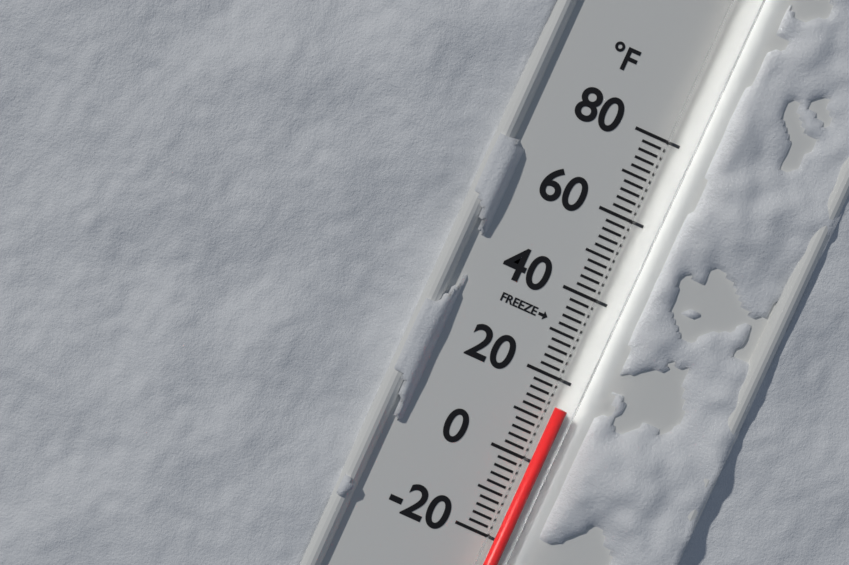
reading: 14 °F
